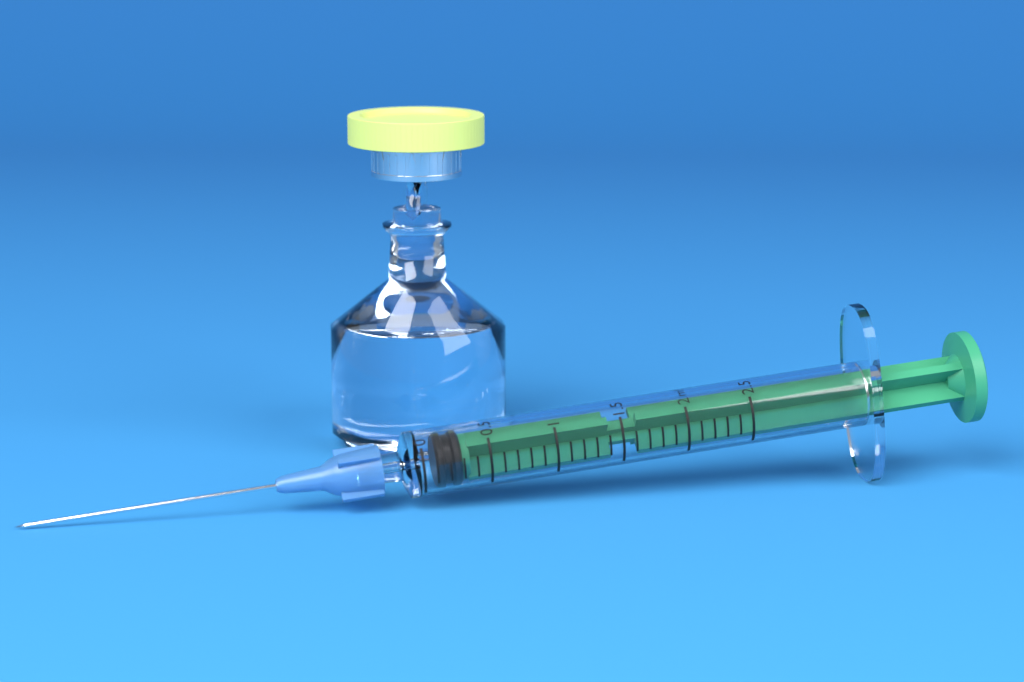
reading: 0.1 ml
